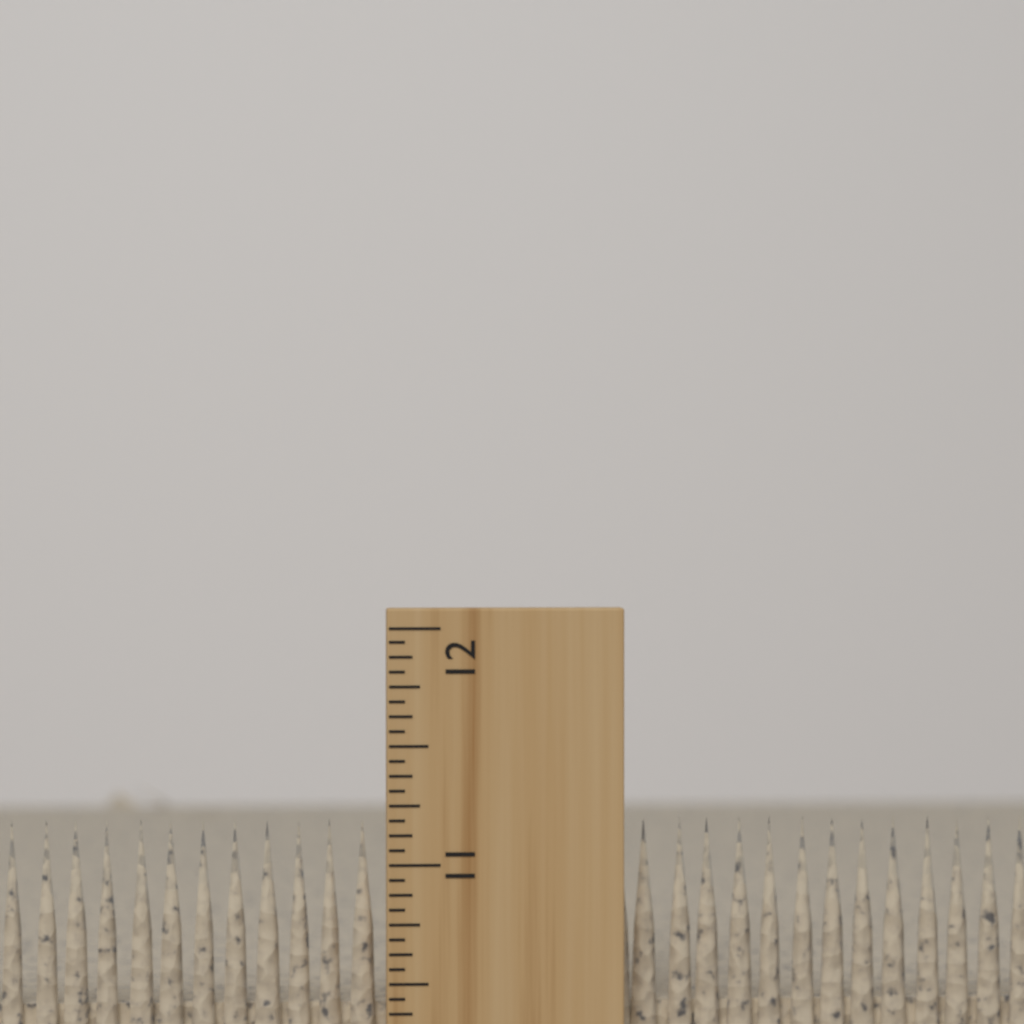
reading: 11.1875 inch
